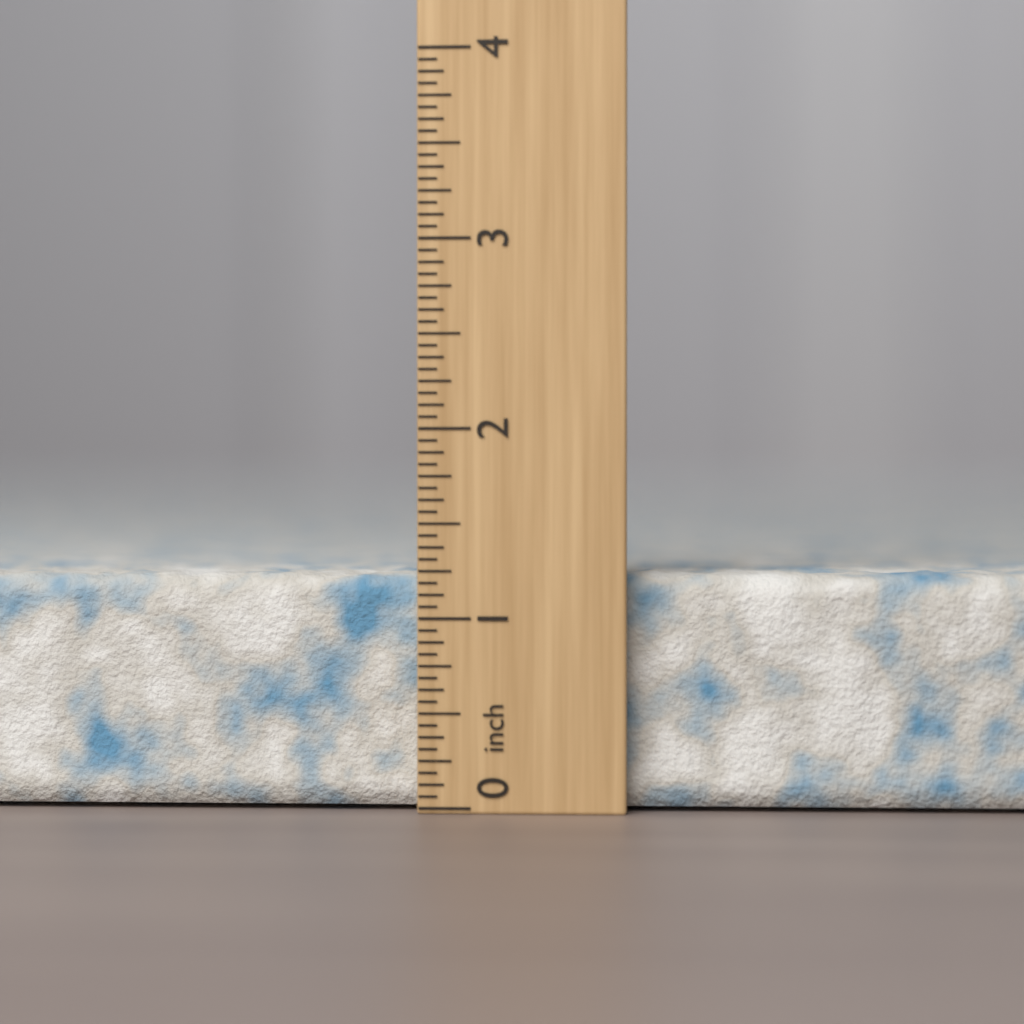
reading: 1.2500 inch
